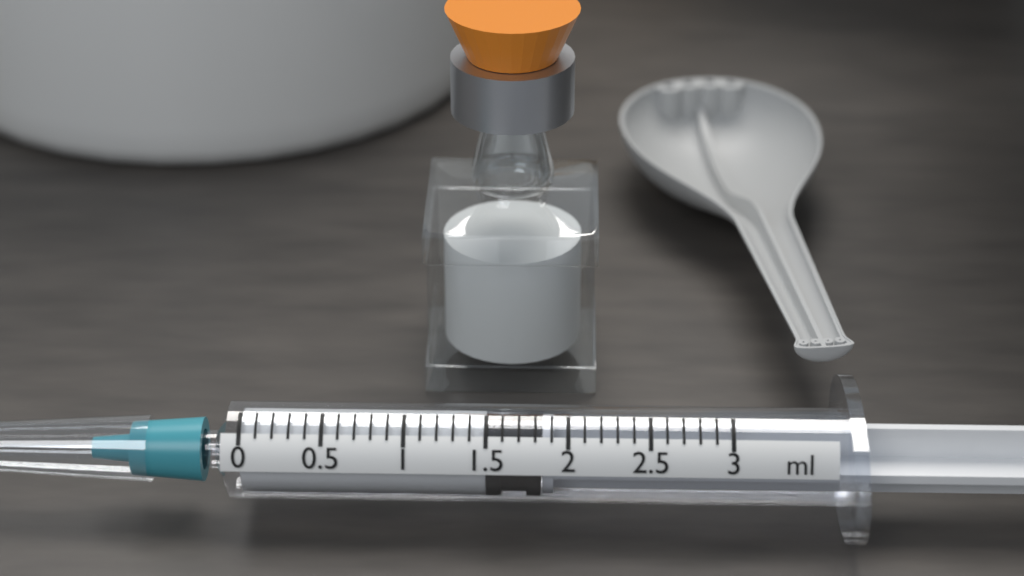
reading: 1.5 ml
